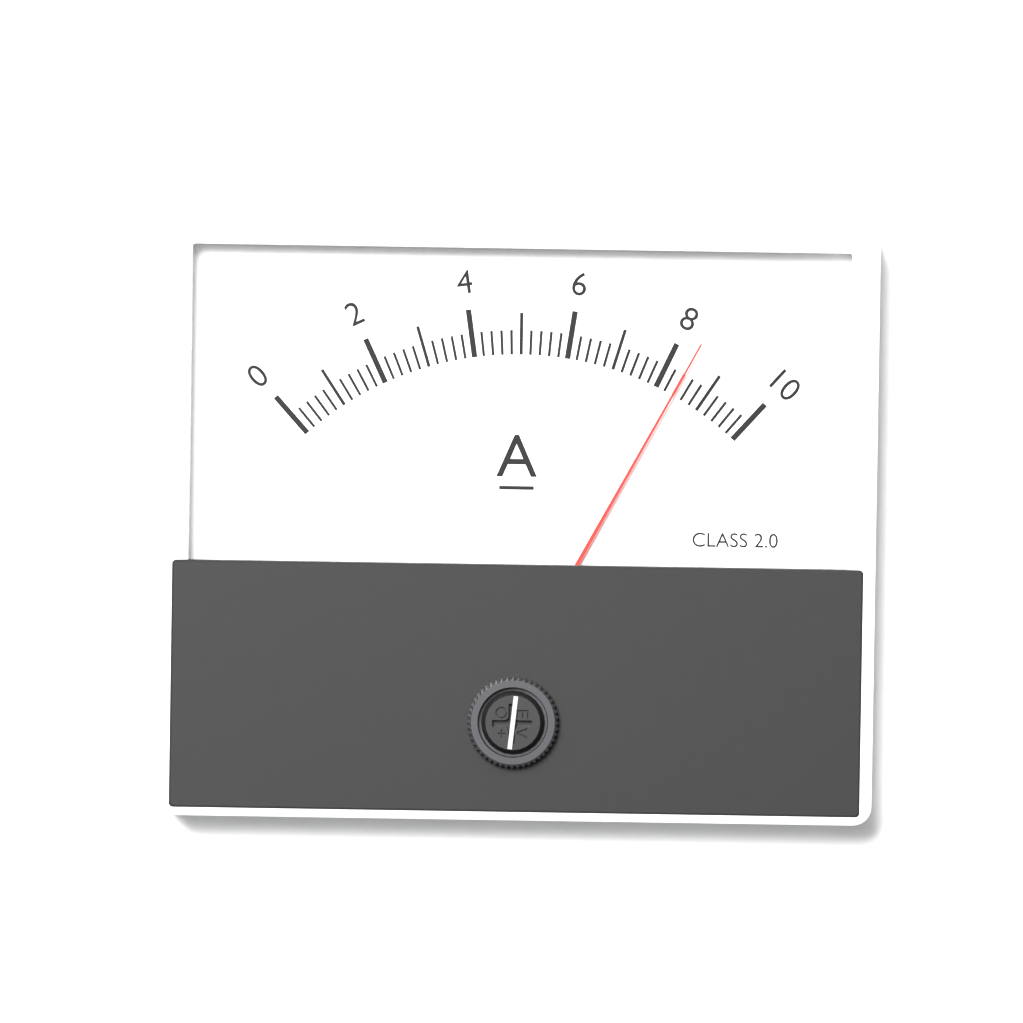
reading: 8.4 A
